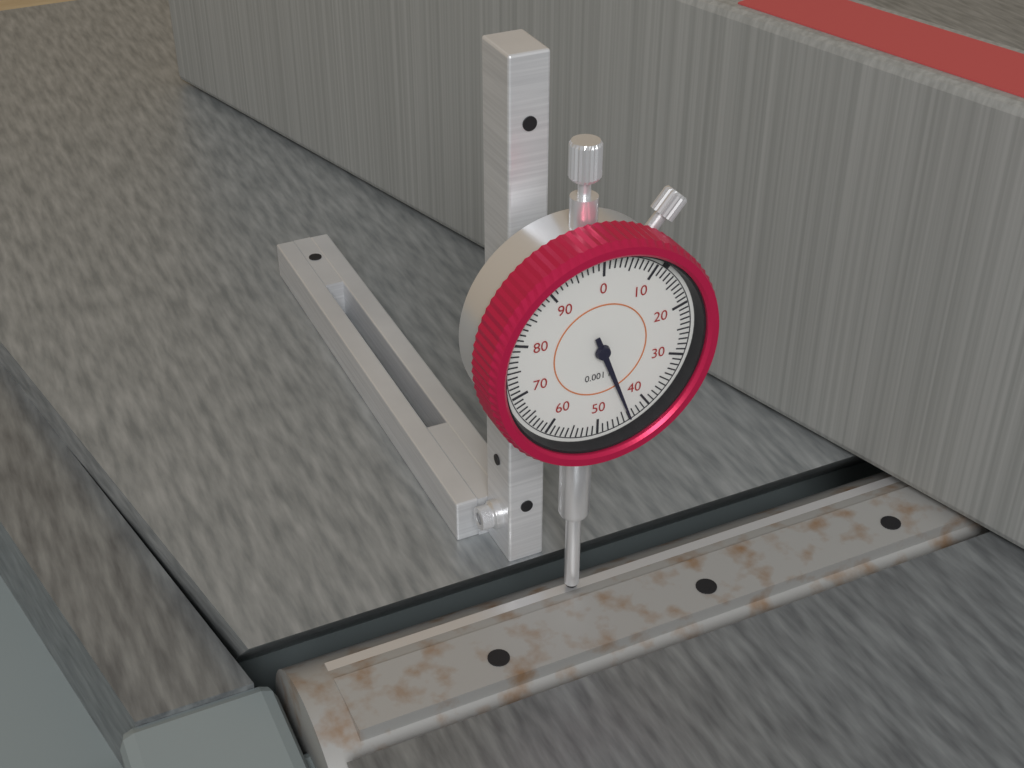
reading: 0.044 in
